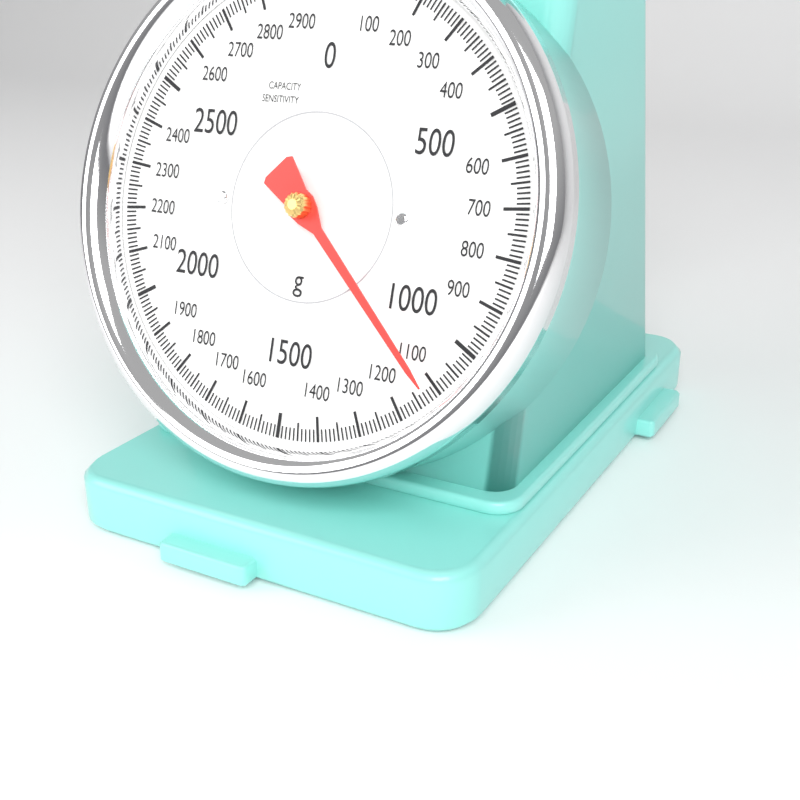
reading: 1120 g
